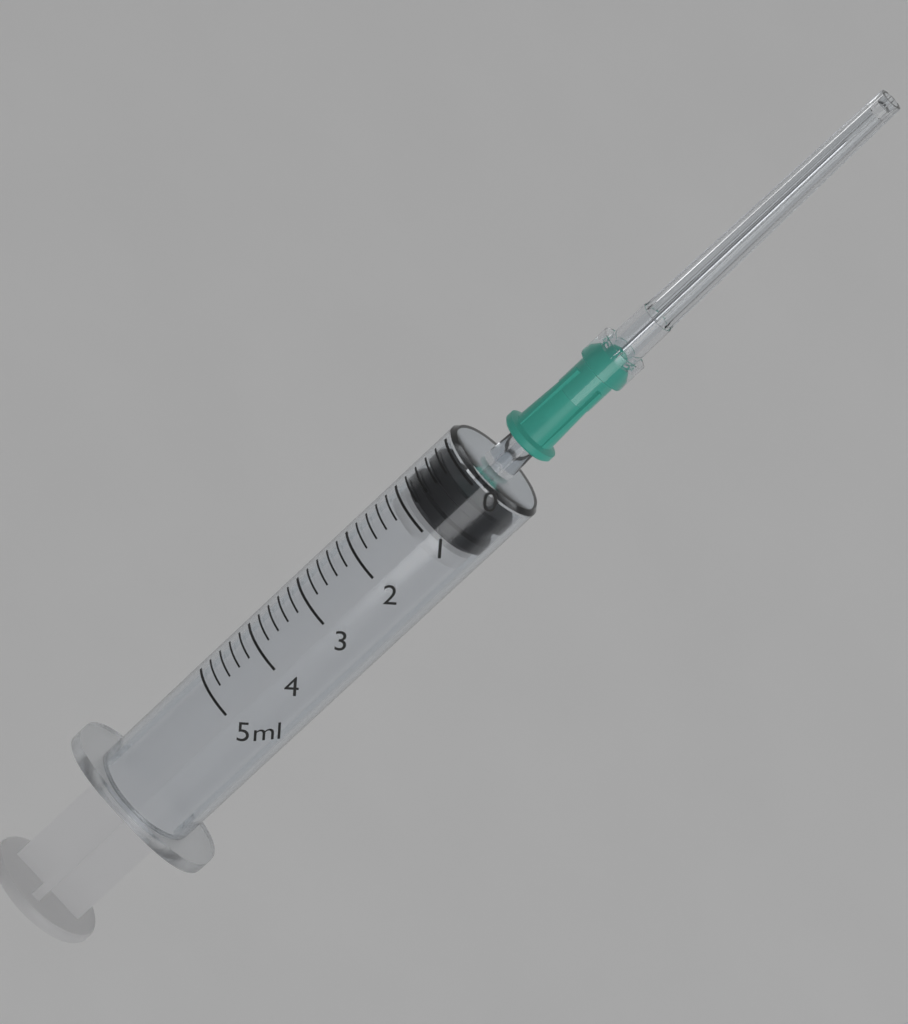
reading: 0.2 ml
